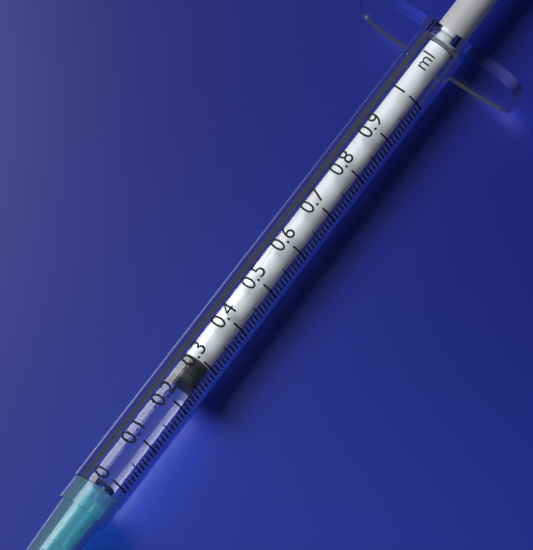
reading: 0.25 ml
